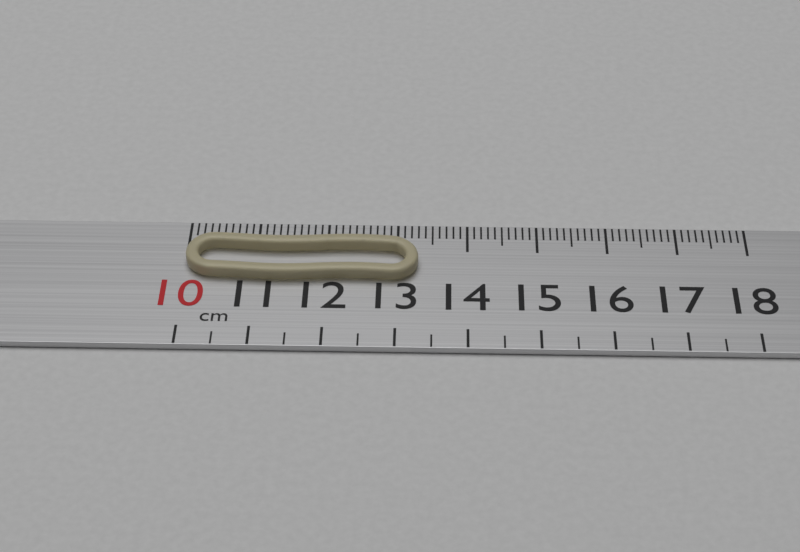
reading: 13.3 cm
